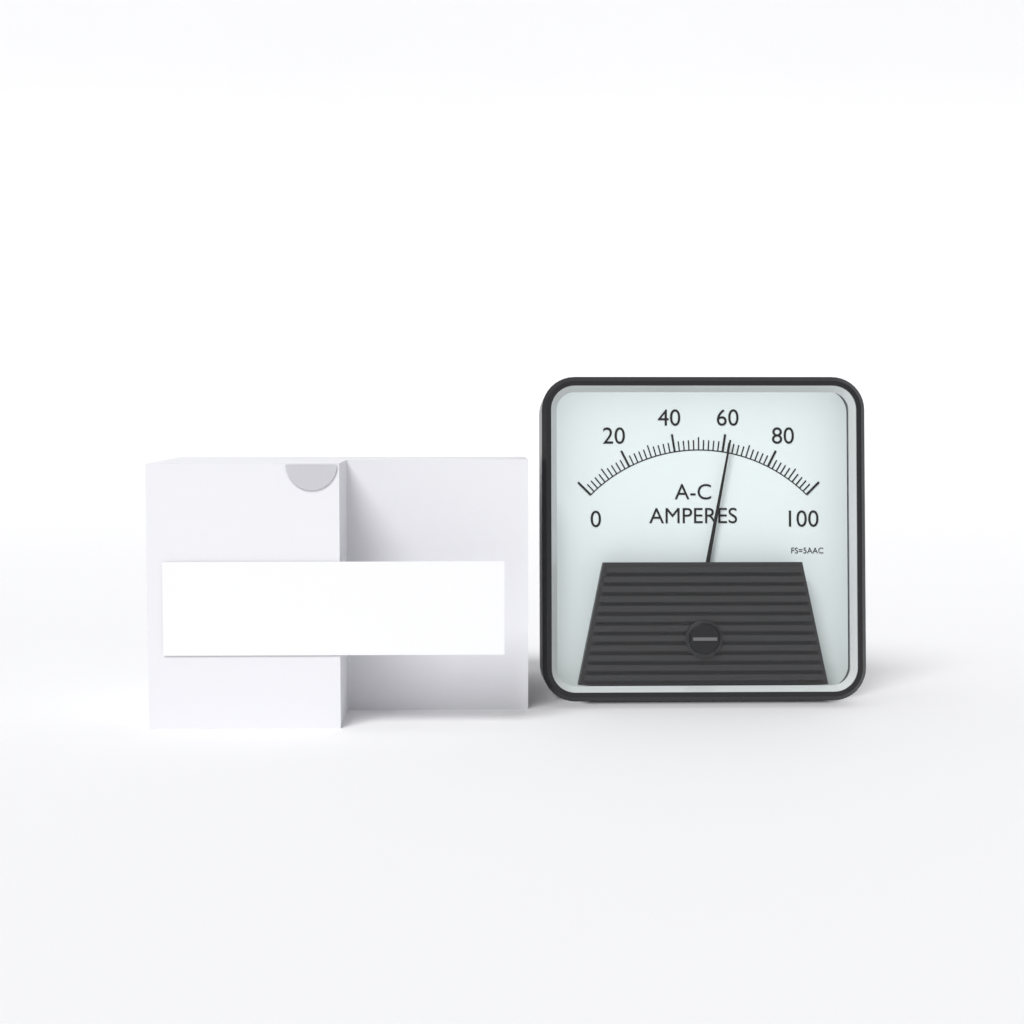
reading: 62 A
